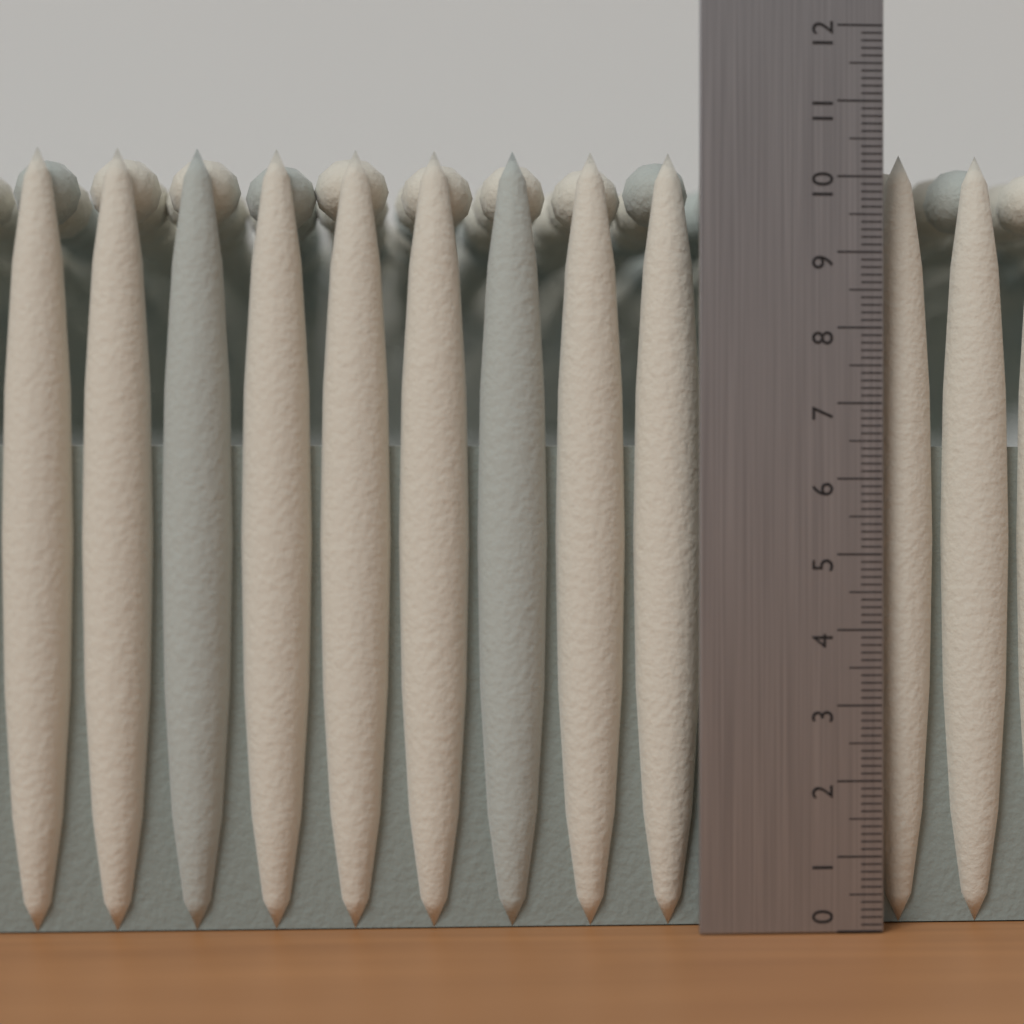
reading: 10.4 (no unit)
